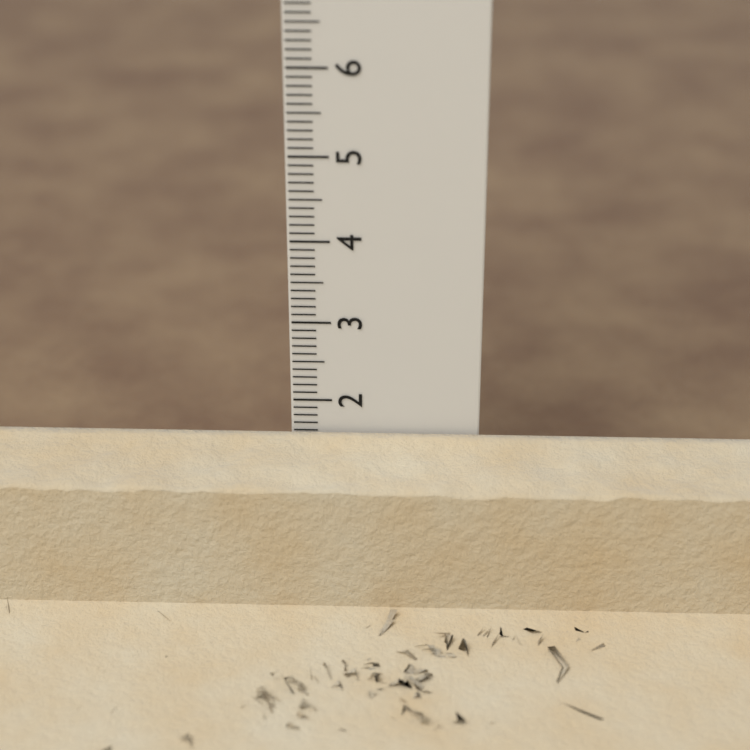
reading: 1.6 cm
